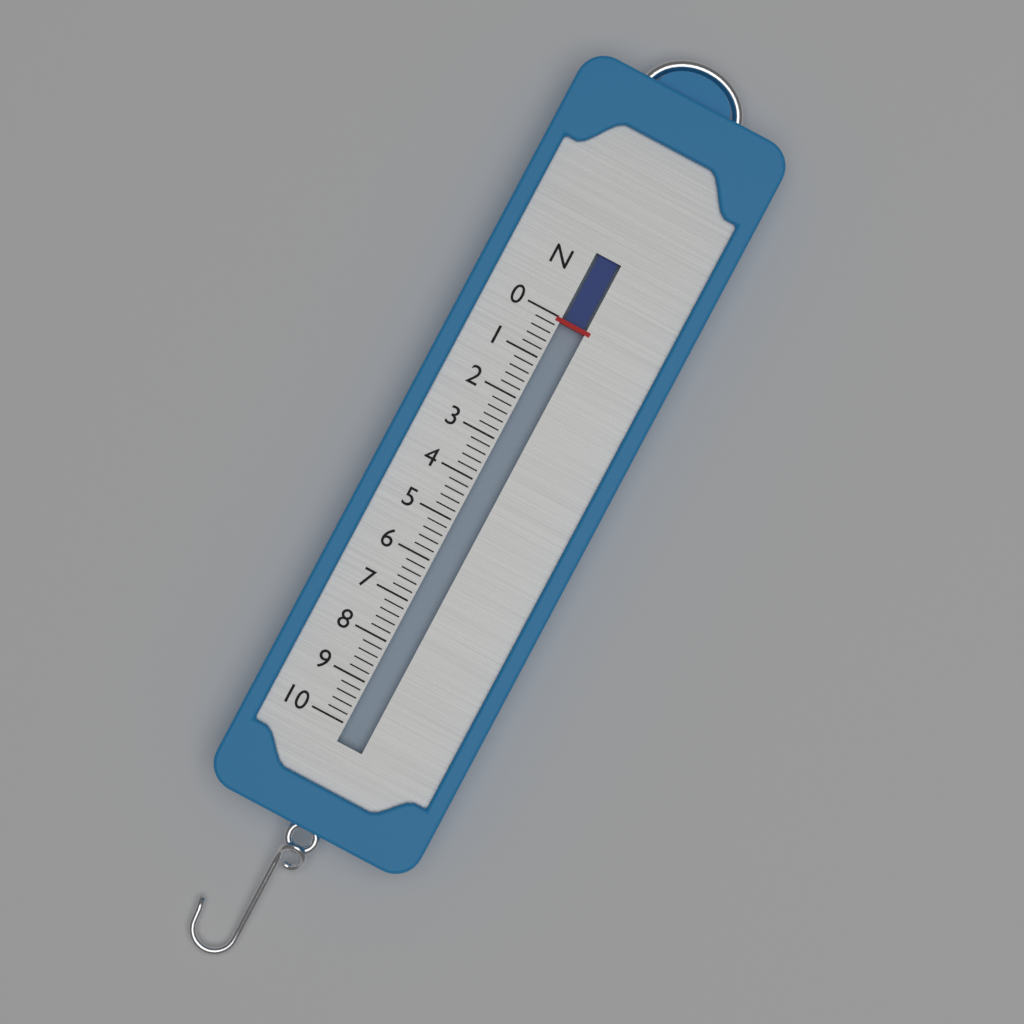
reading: 0.1 N
